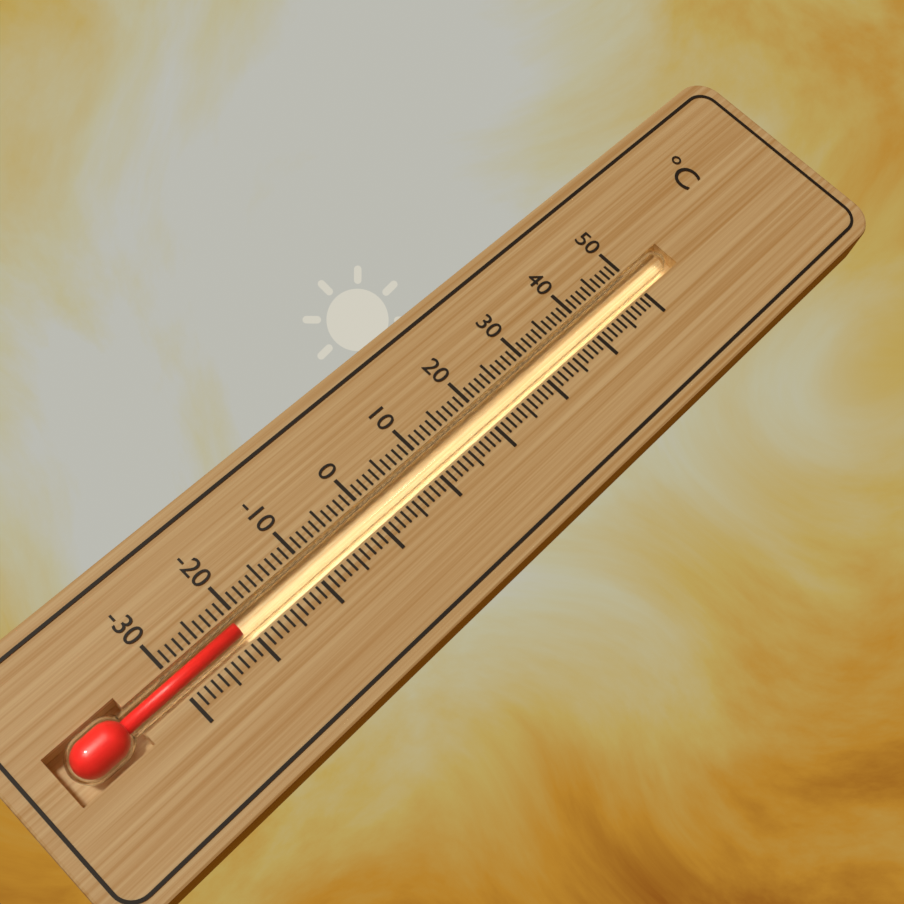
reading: -21 °C
